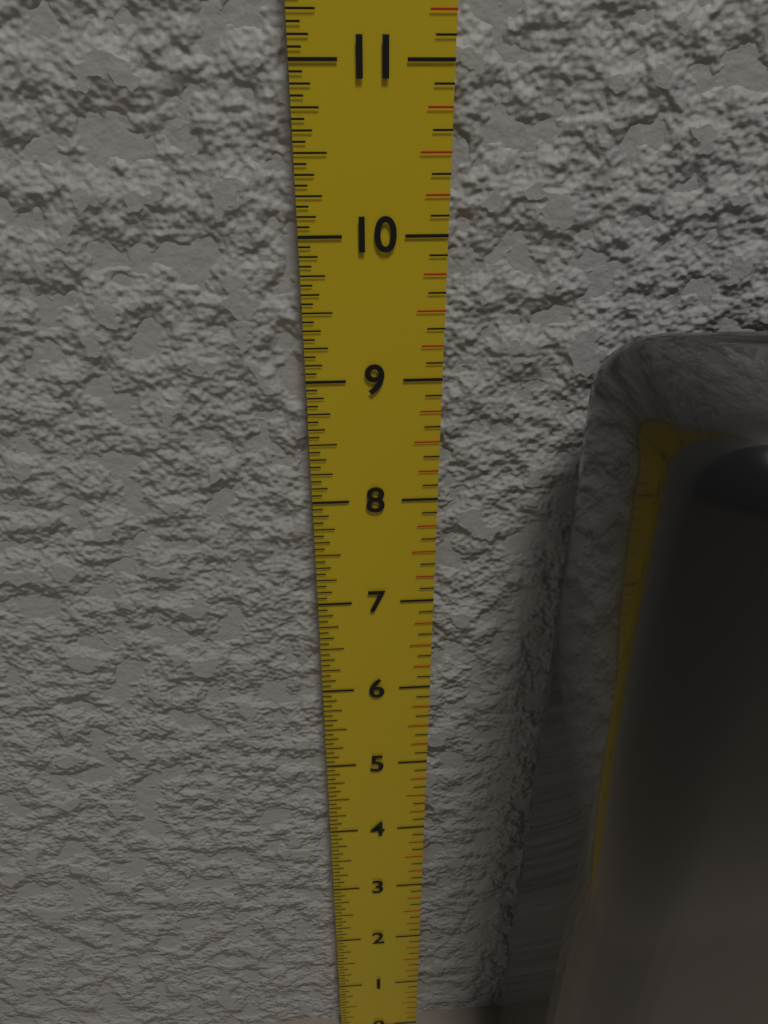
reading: 9.4375 in
